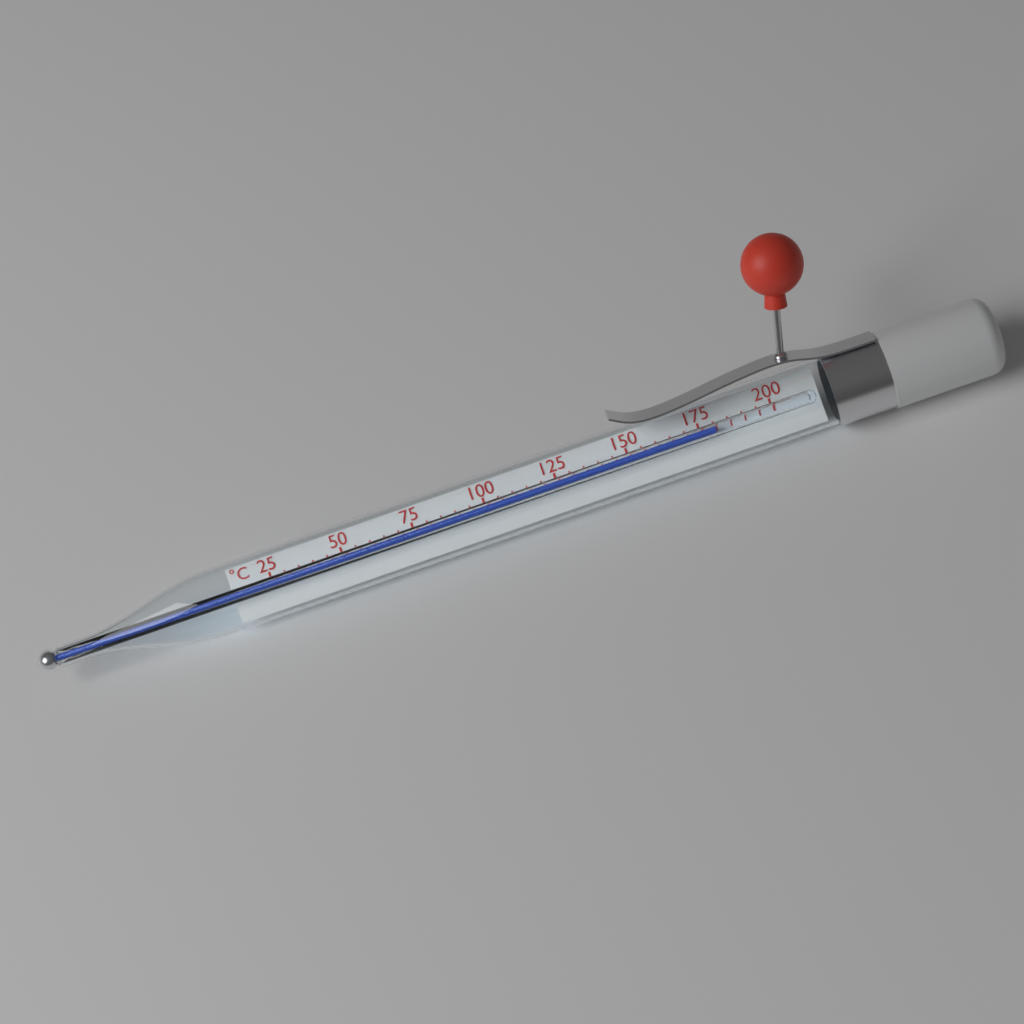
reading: 180 °C
